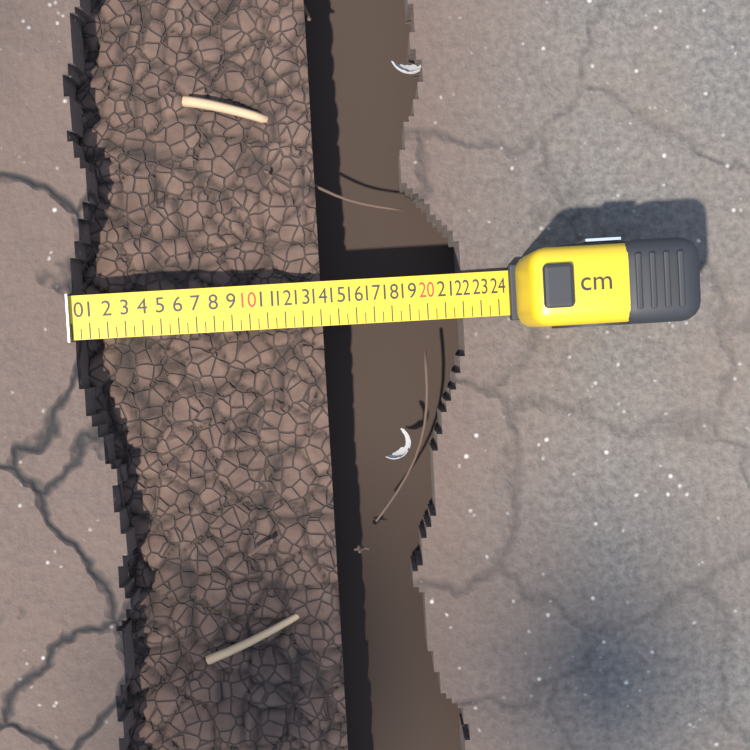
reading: 14.0 cm
